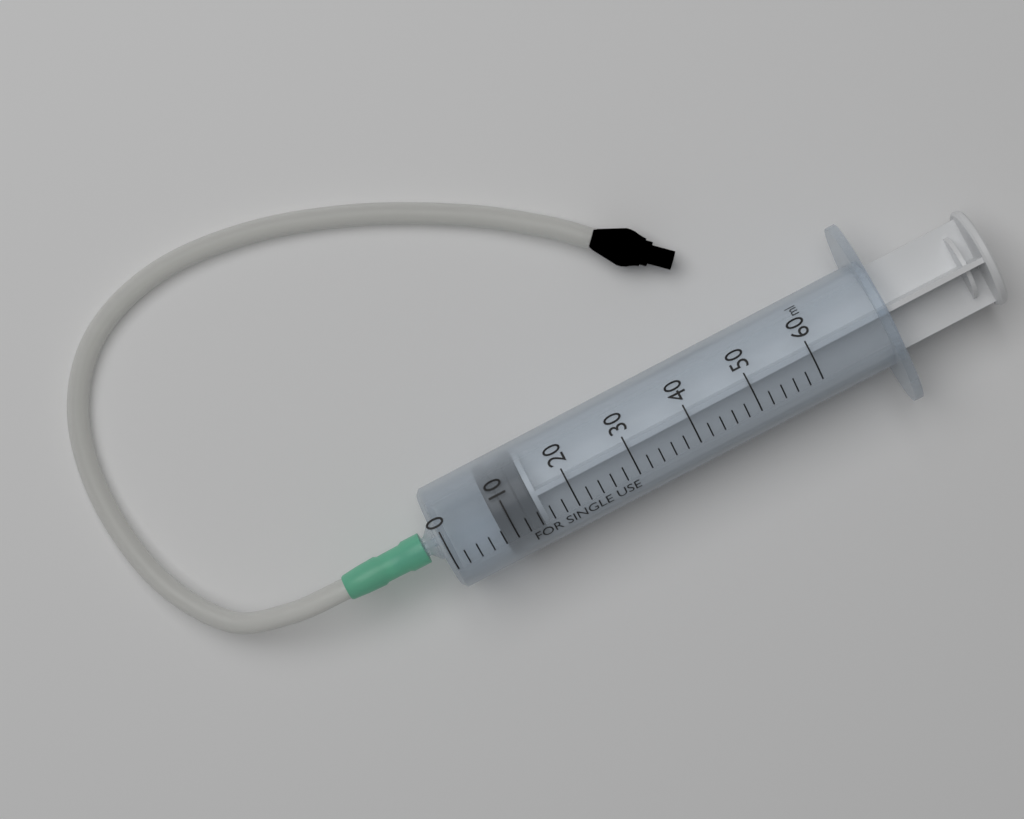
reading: 8 ml
